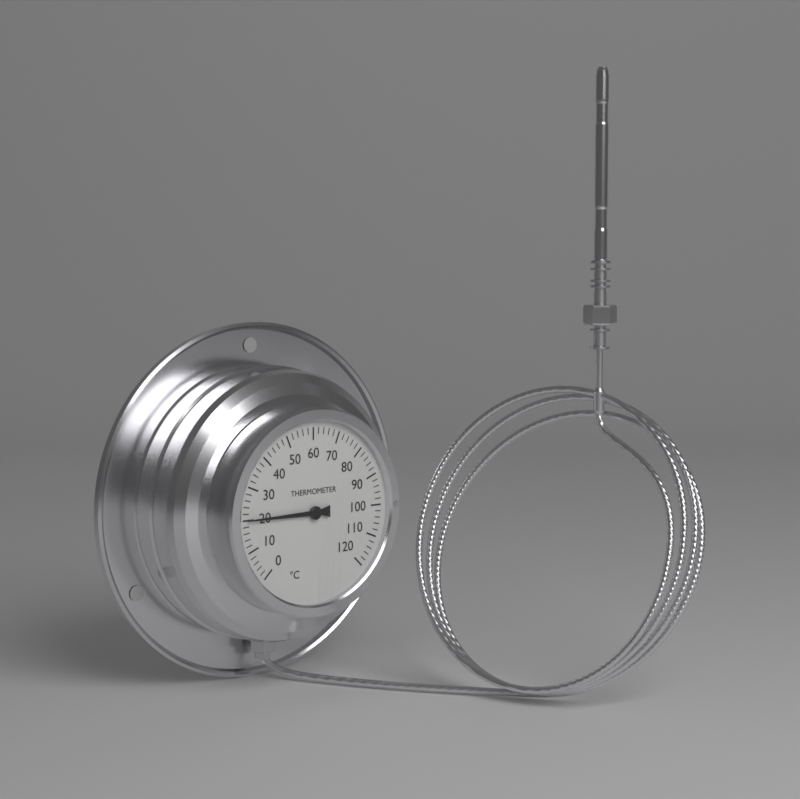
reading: 20 °C
